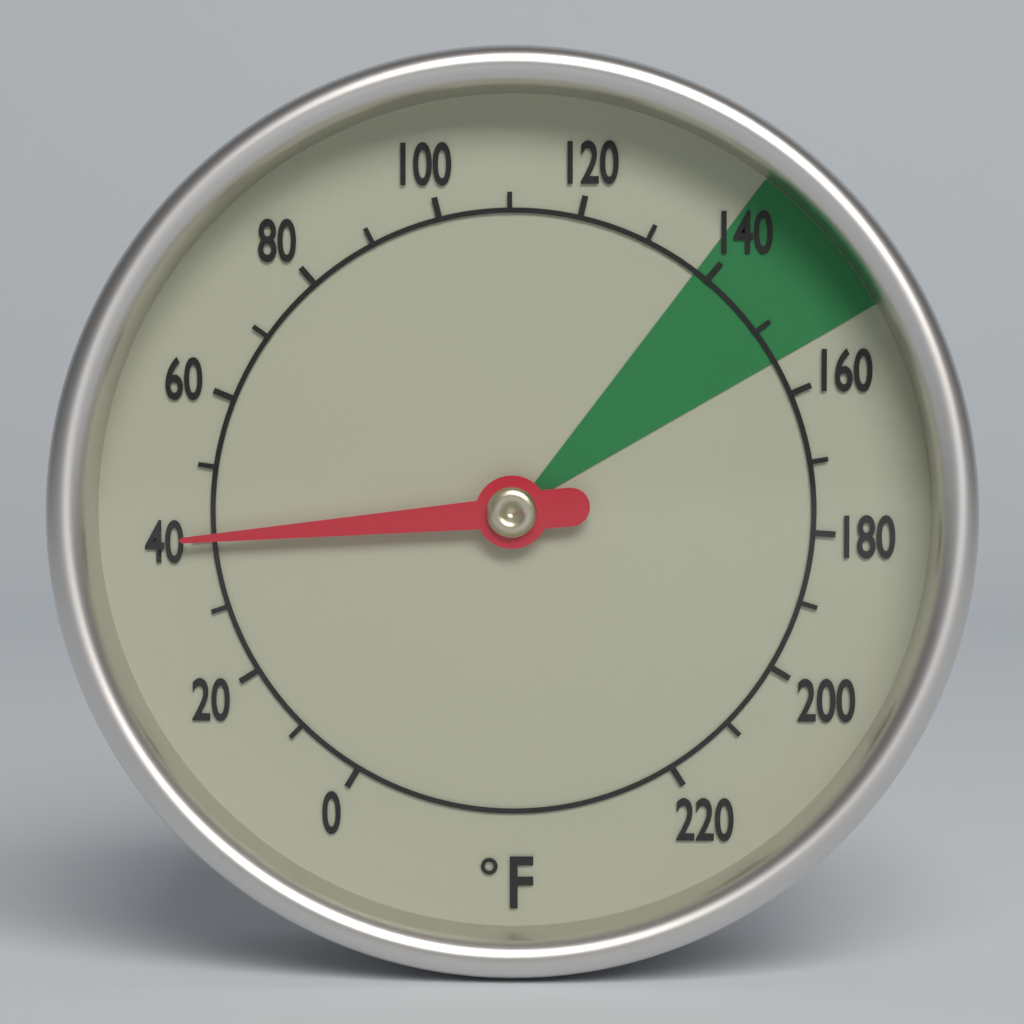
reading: 40 °F
